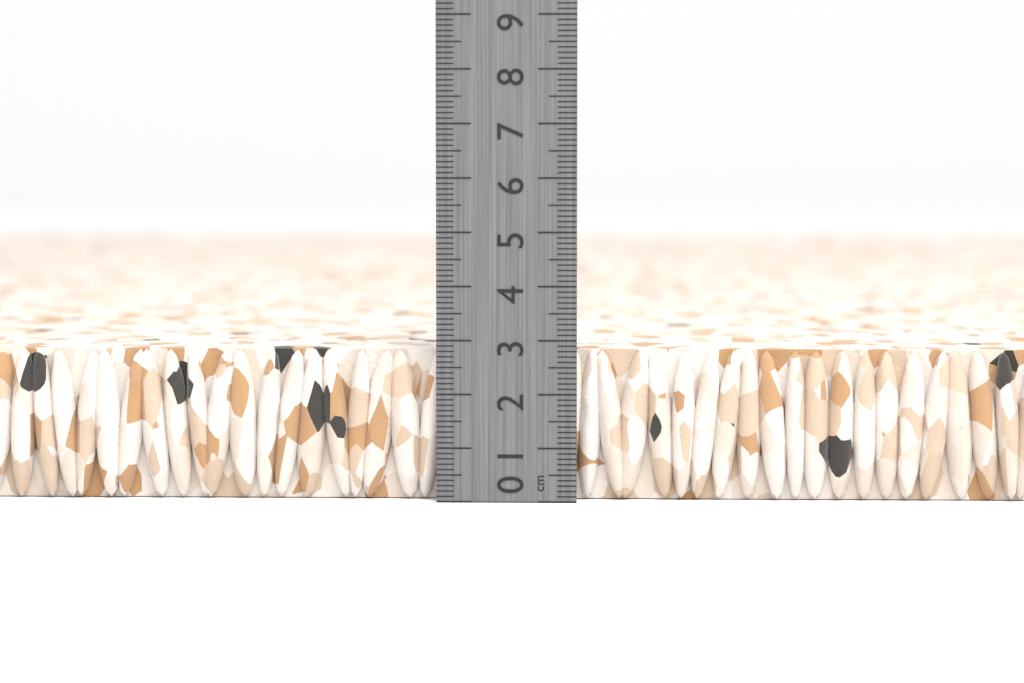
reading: 2.8 cm
